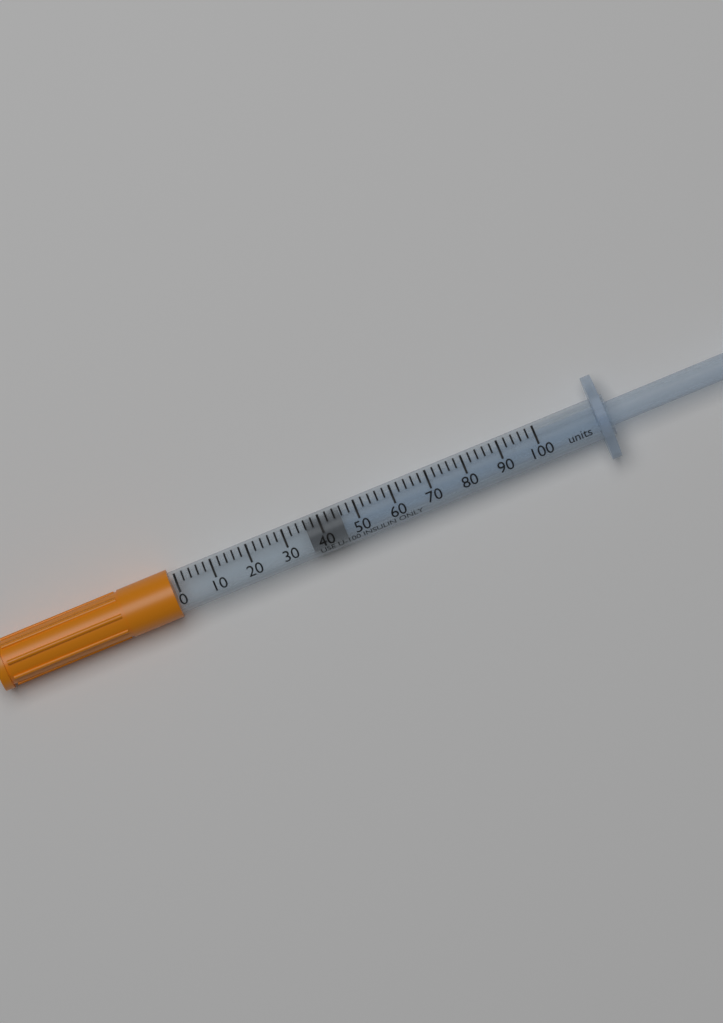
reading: 36 units
